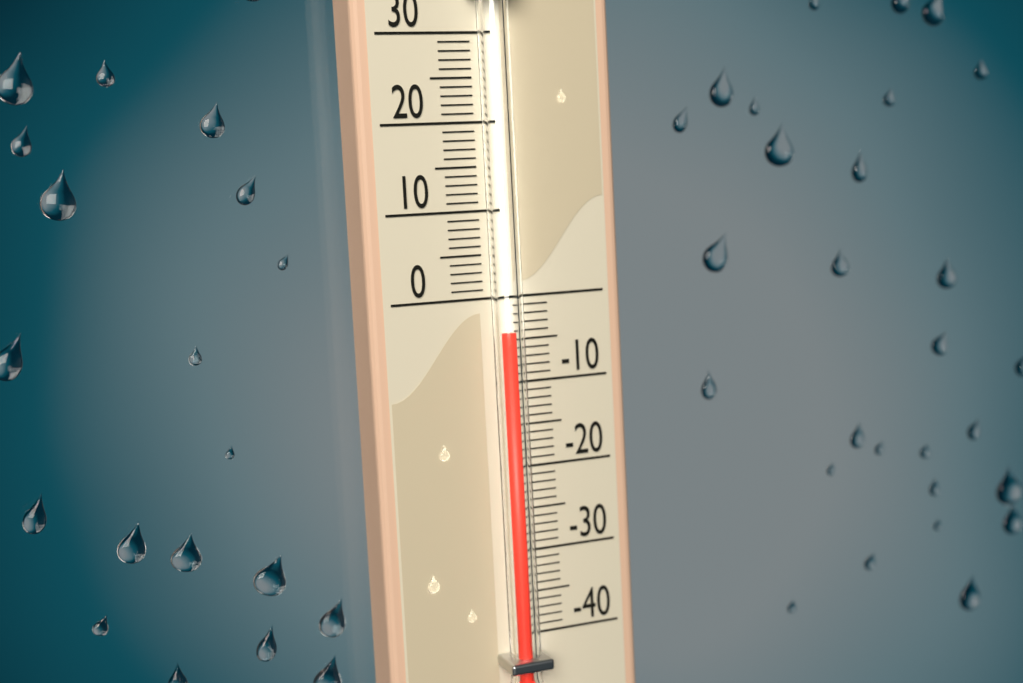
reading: -4 (no unit)
